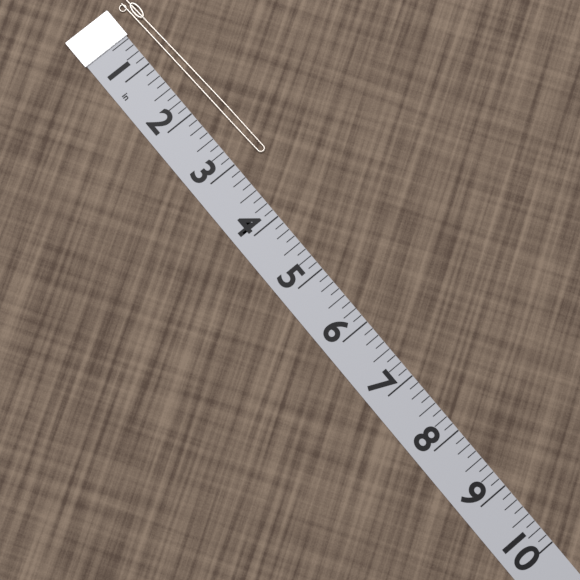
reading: 3.125 in
